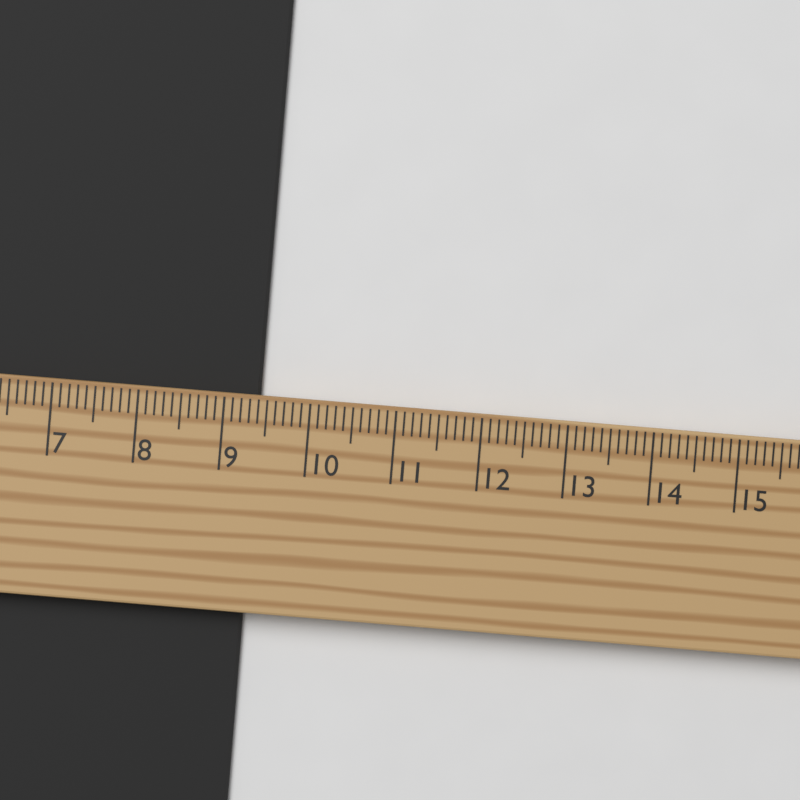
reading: 9.4 cm
